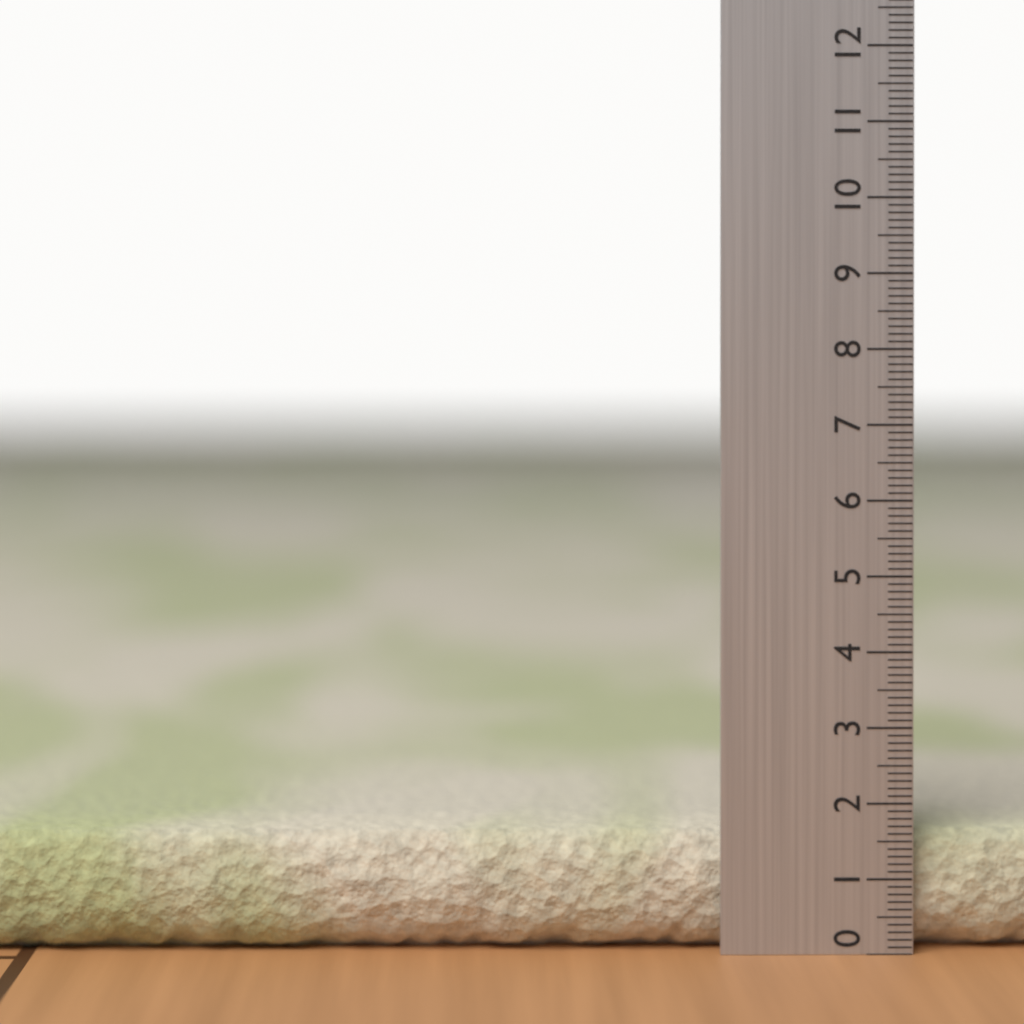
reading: 1.6 (no unit)
